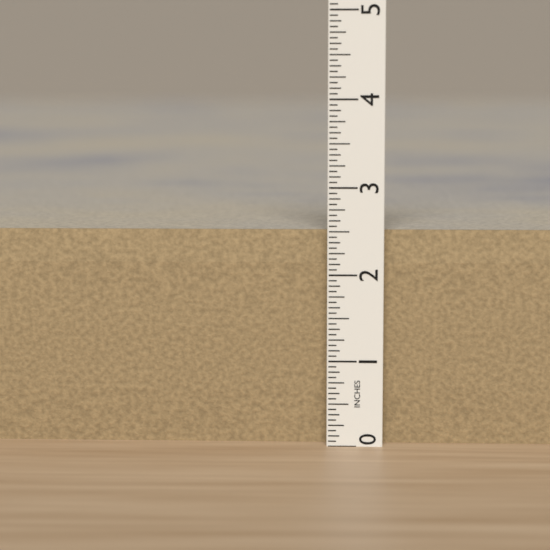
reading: 2.5000 in
